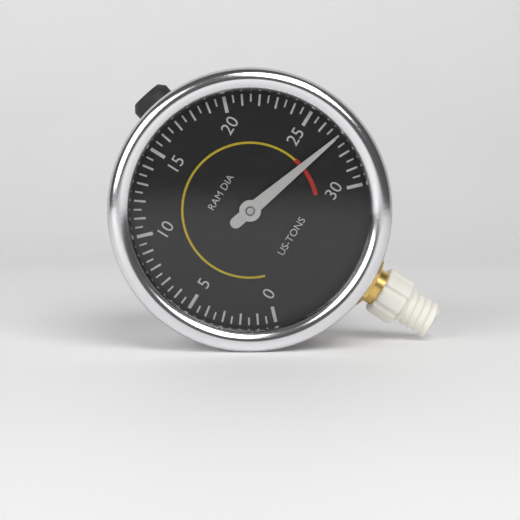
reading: 27.0 US-TONS
